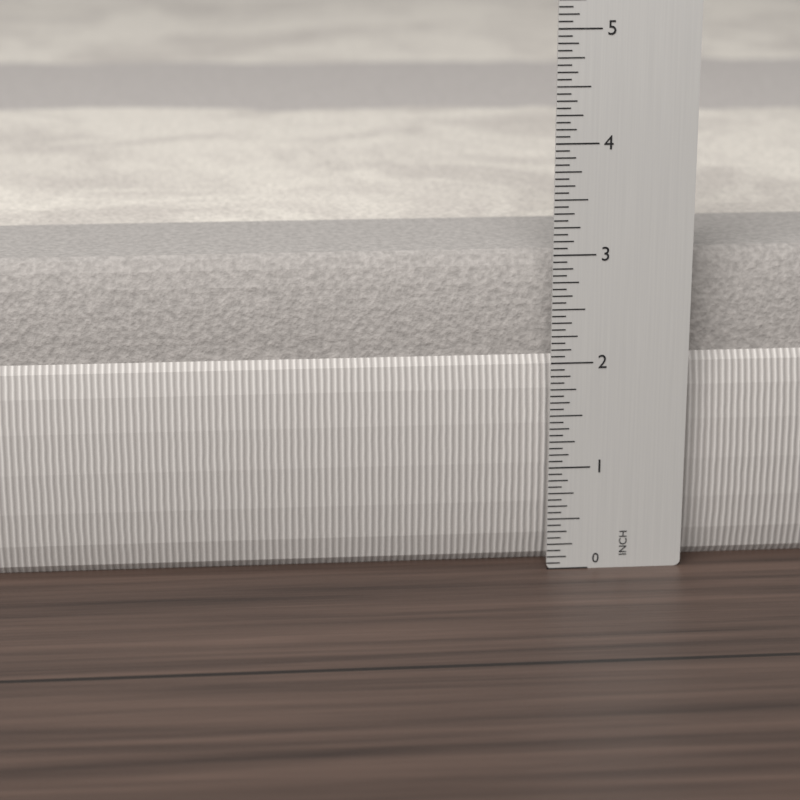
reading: 2.9375 in
